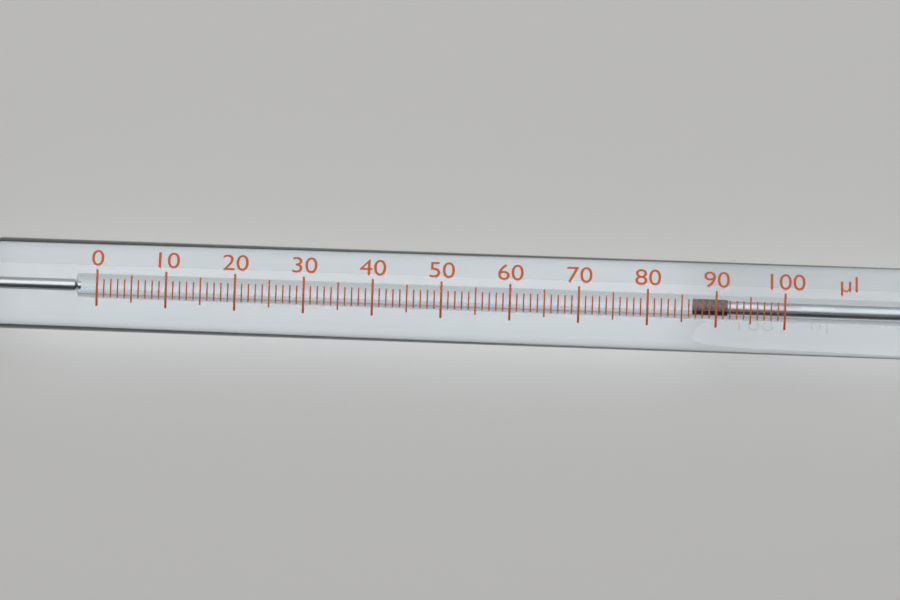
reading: 87 µl
